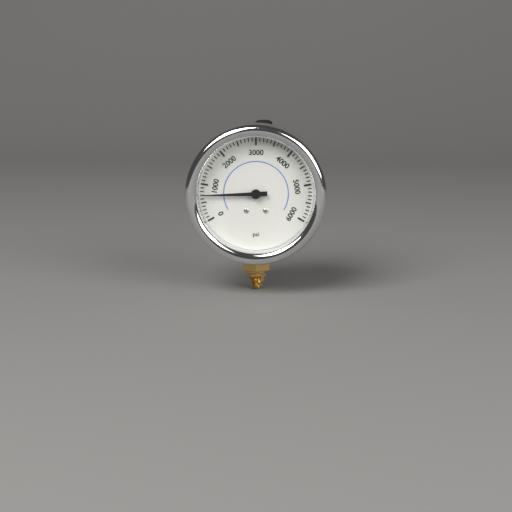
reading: 700 psi
